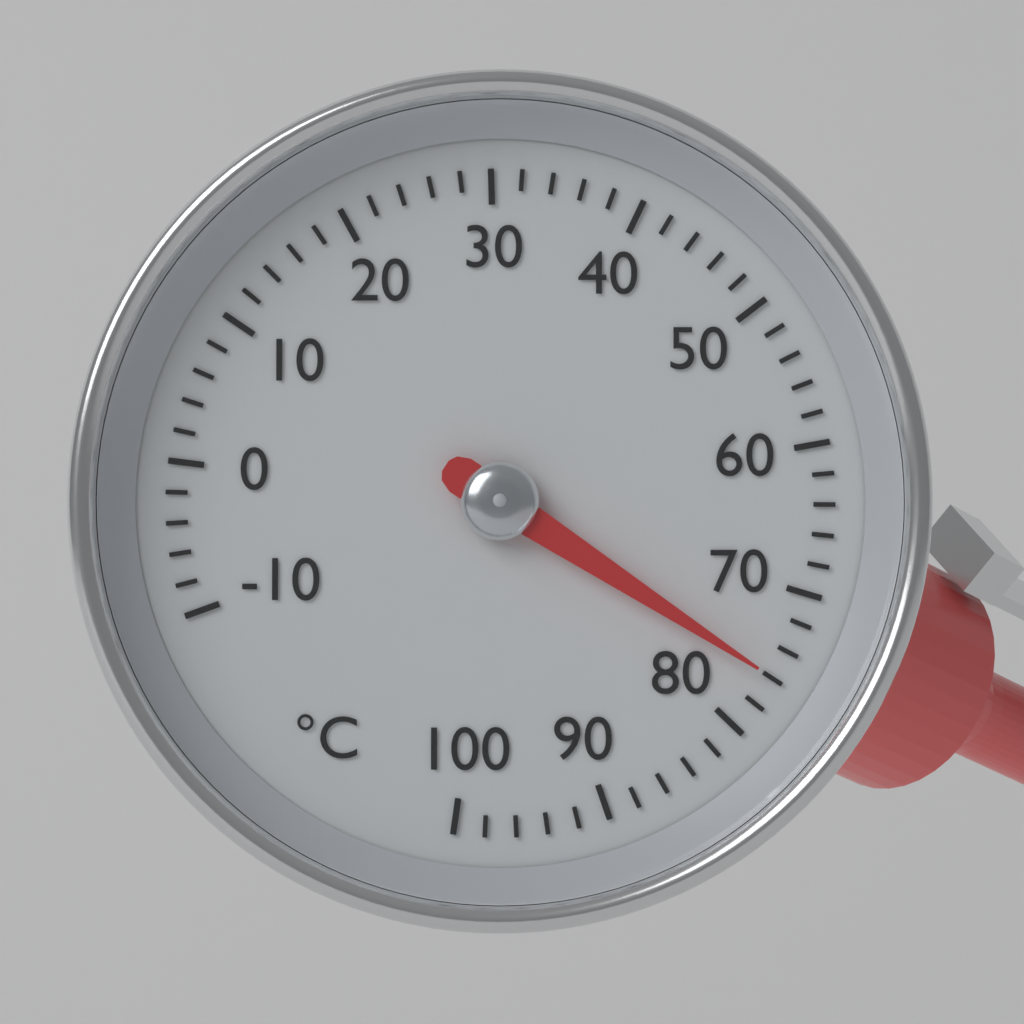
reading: 76 °C
